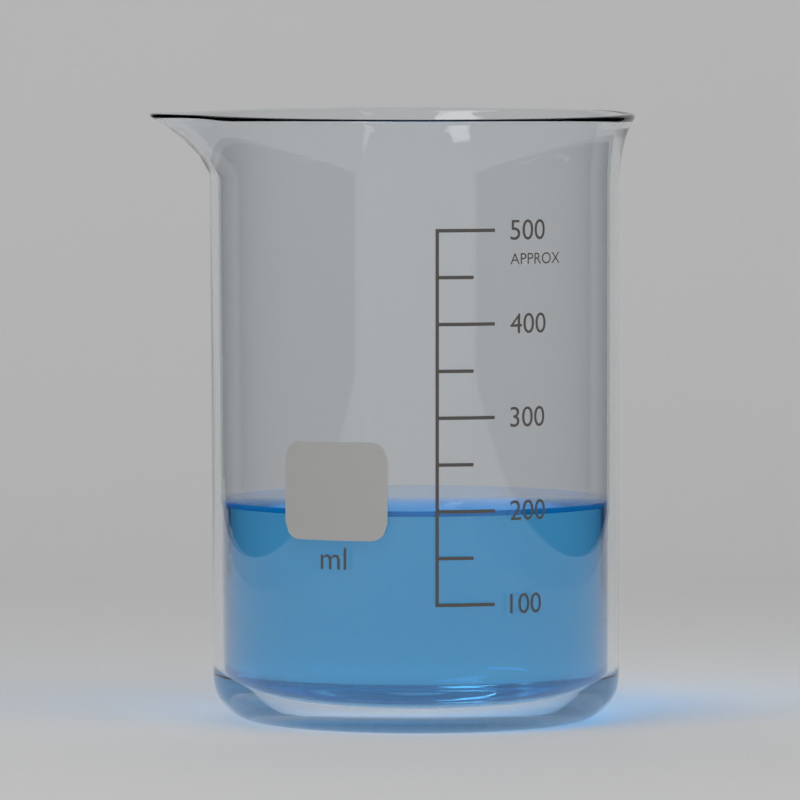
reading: 200 ml
